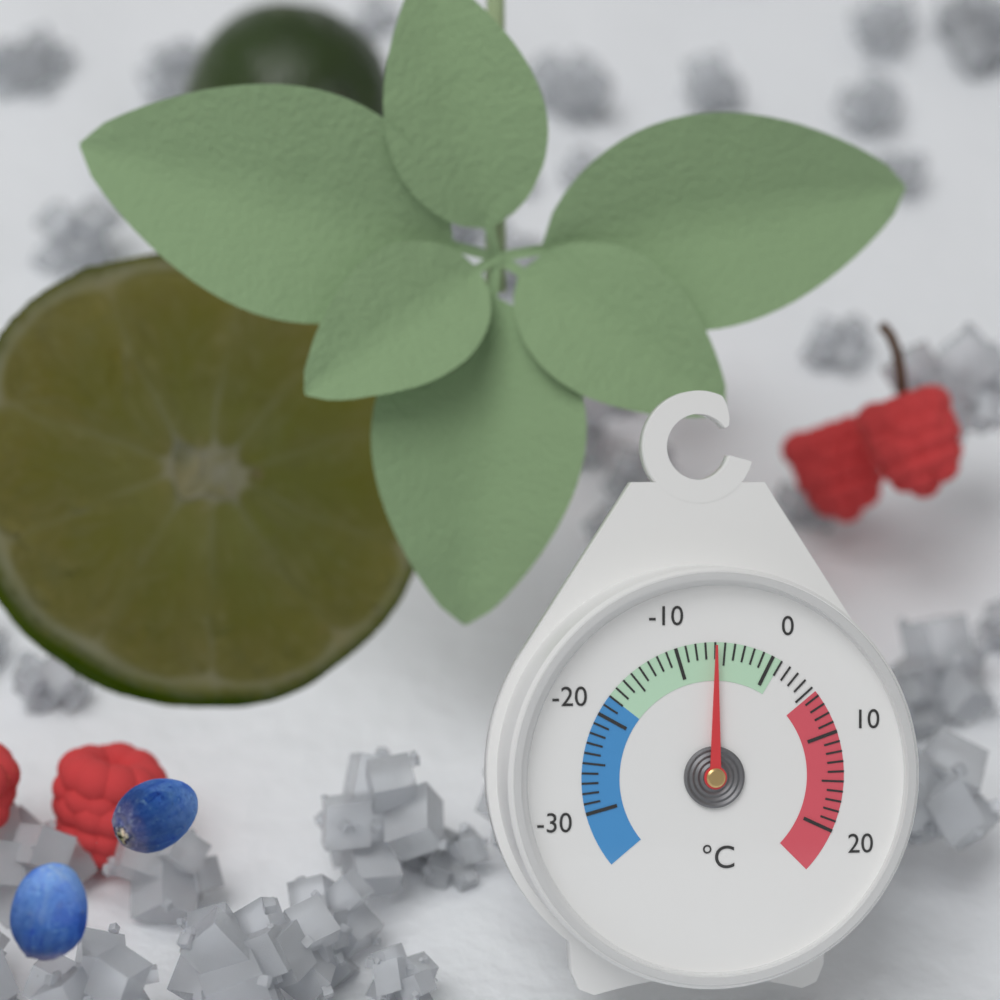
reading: -6 °C
